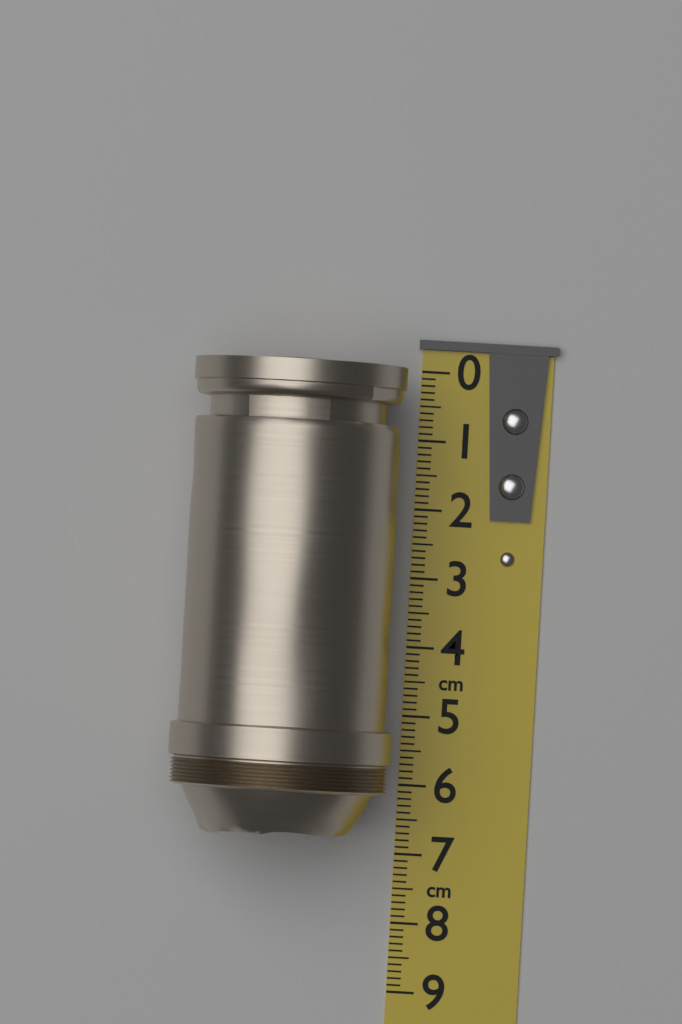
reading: 6.8 cm
